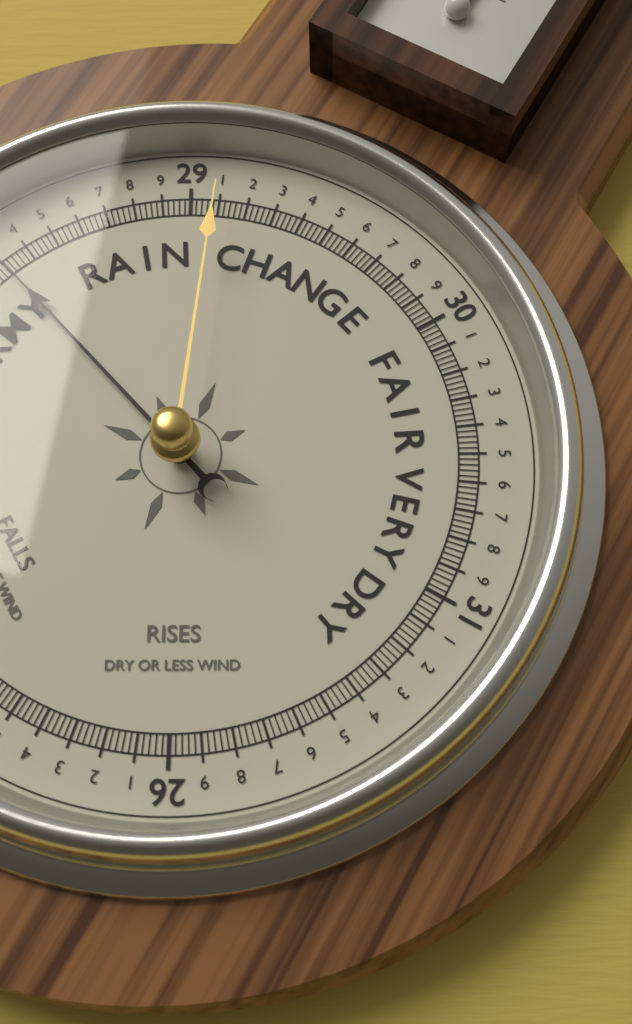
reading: 28.30 (no unit)
